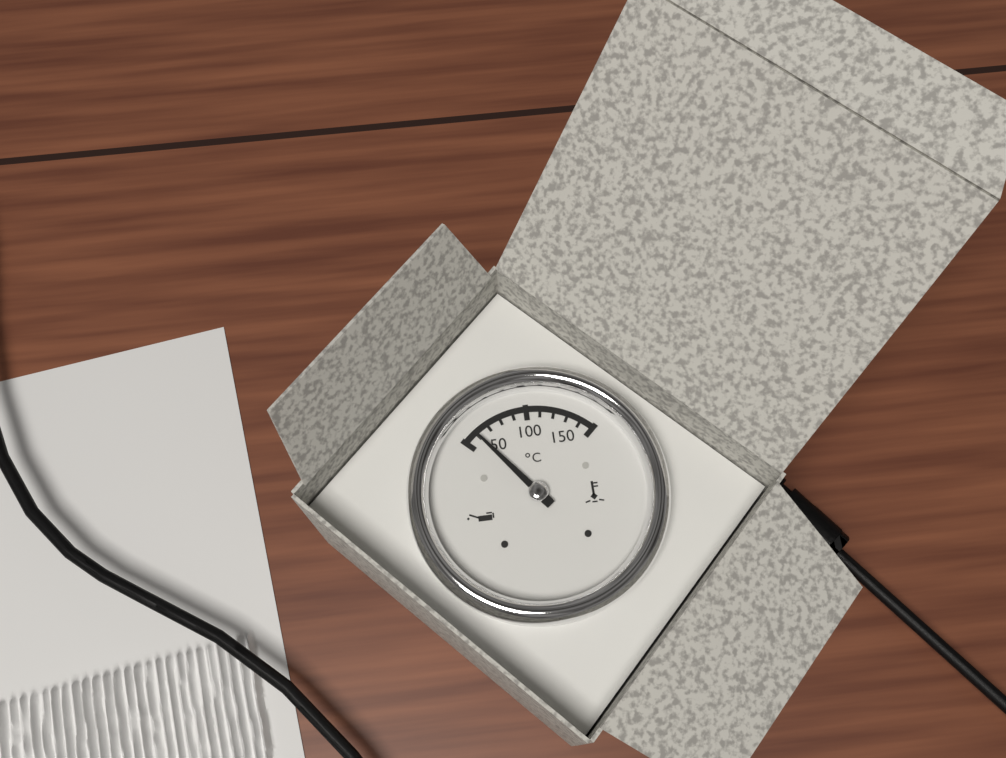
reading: 60 °C
